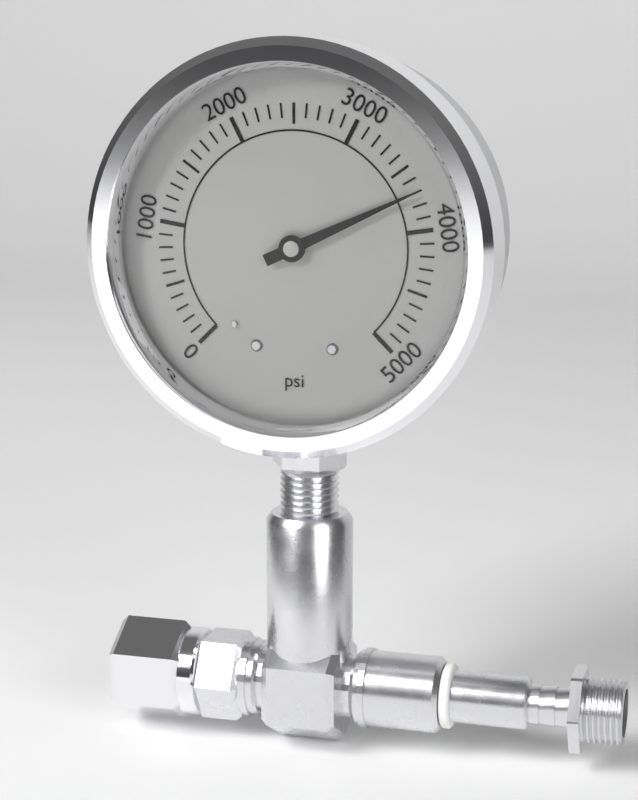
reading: 3700 psi
